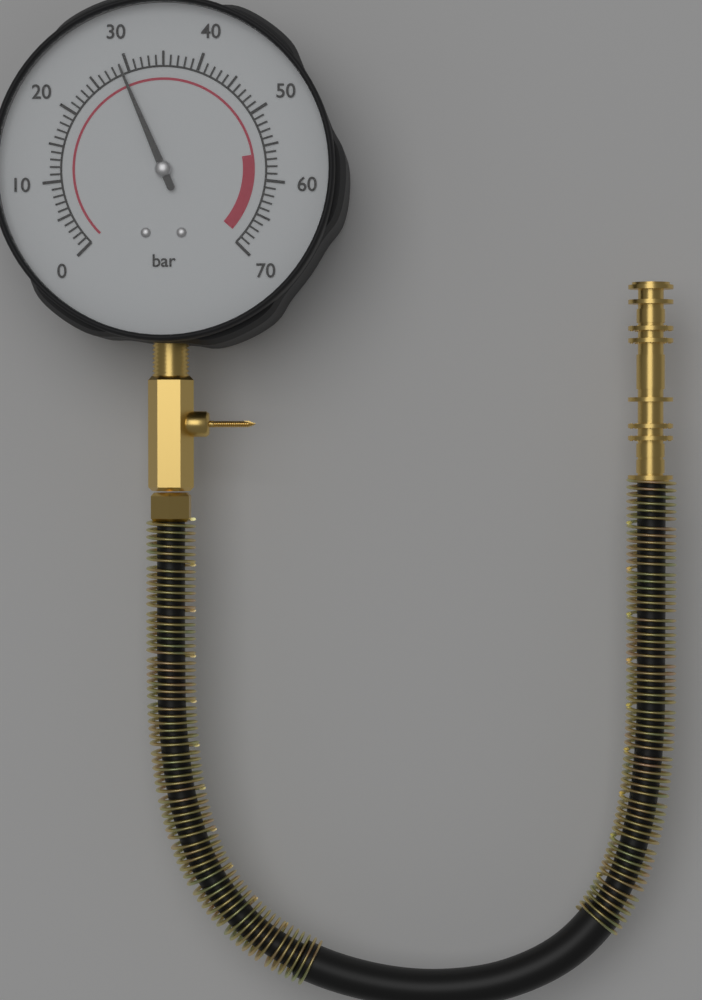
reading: 29 bar
